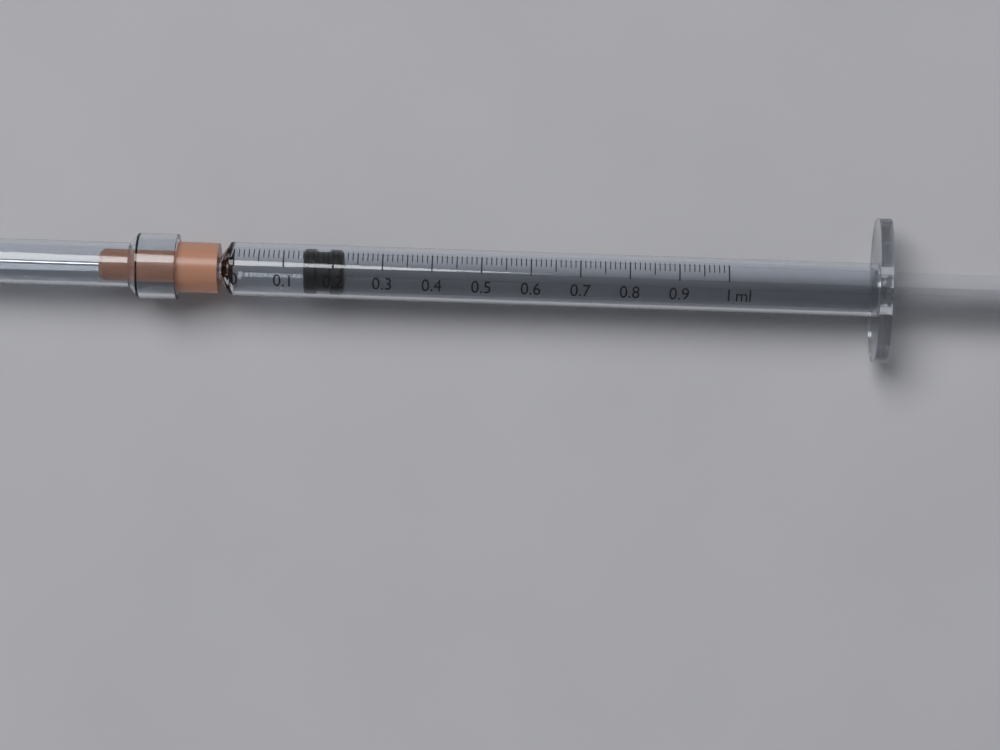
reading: 0.14 ml
